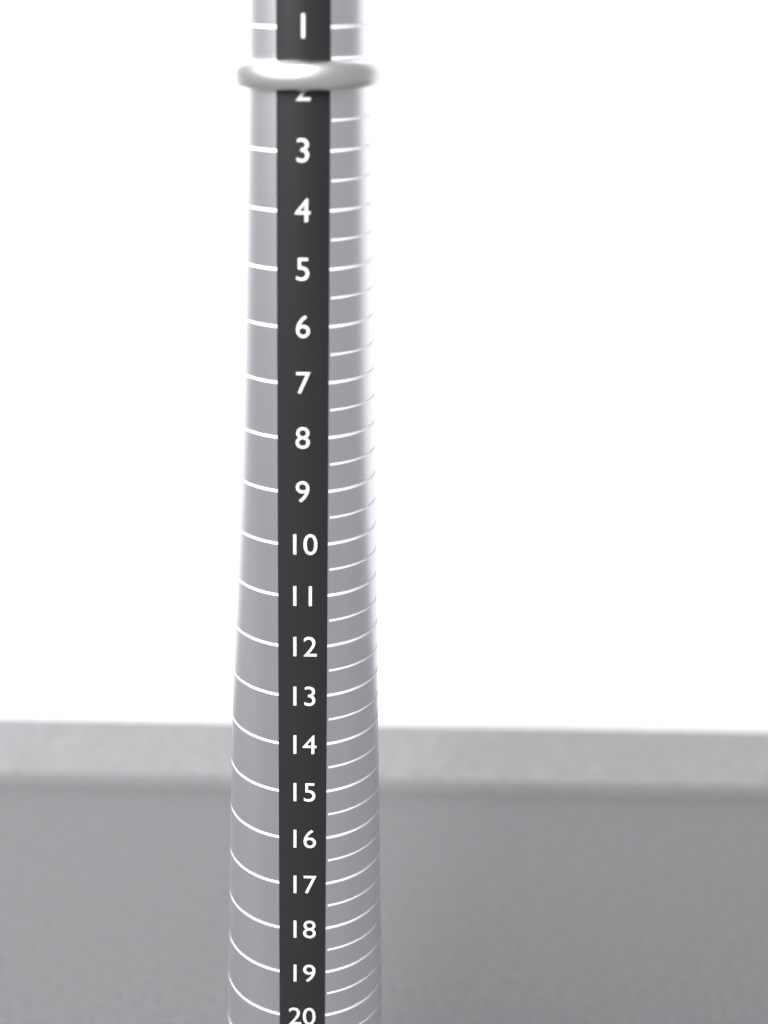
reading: 2.0 (no unit)
